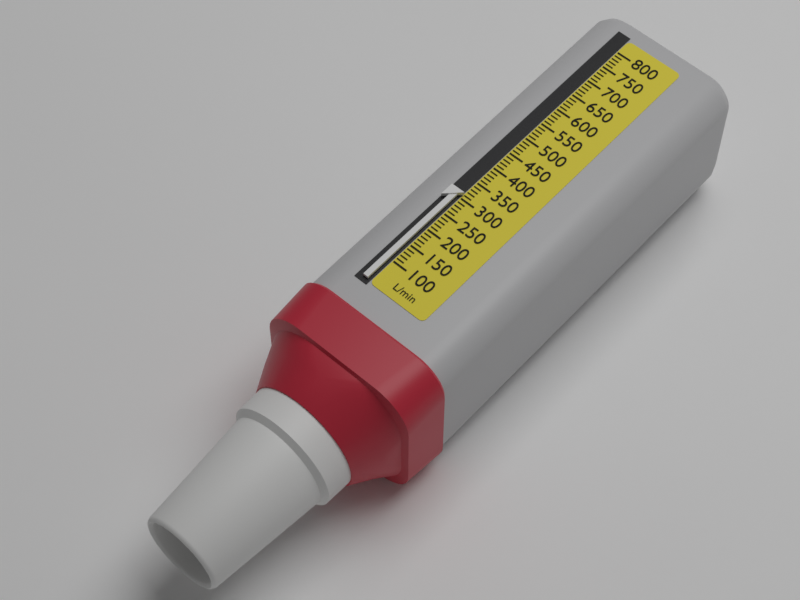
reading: 310 L/min
